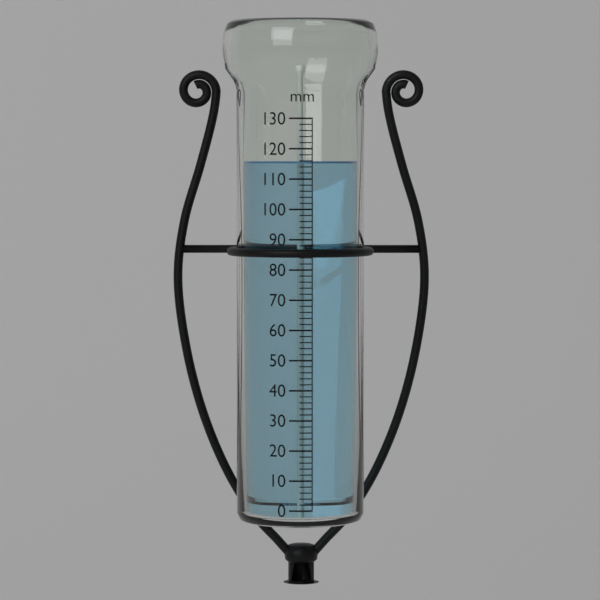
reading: 116 mm
